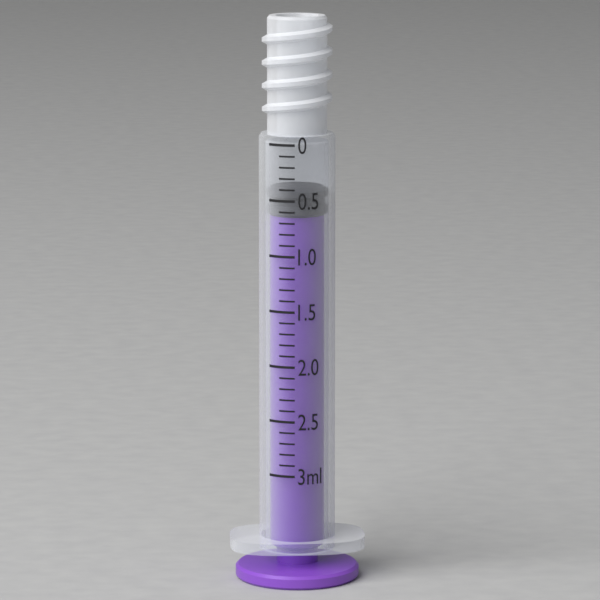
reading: 0.4 ml
